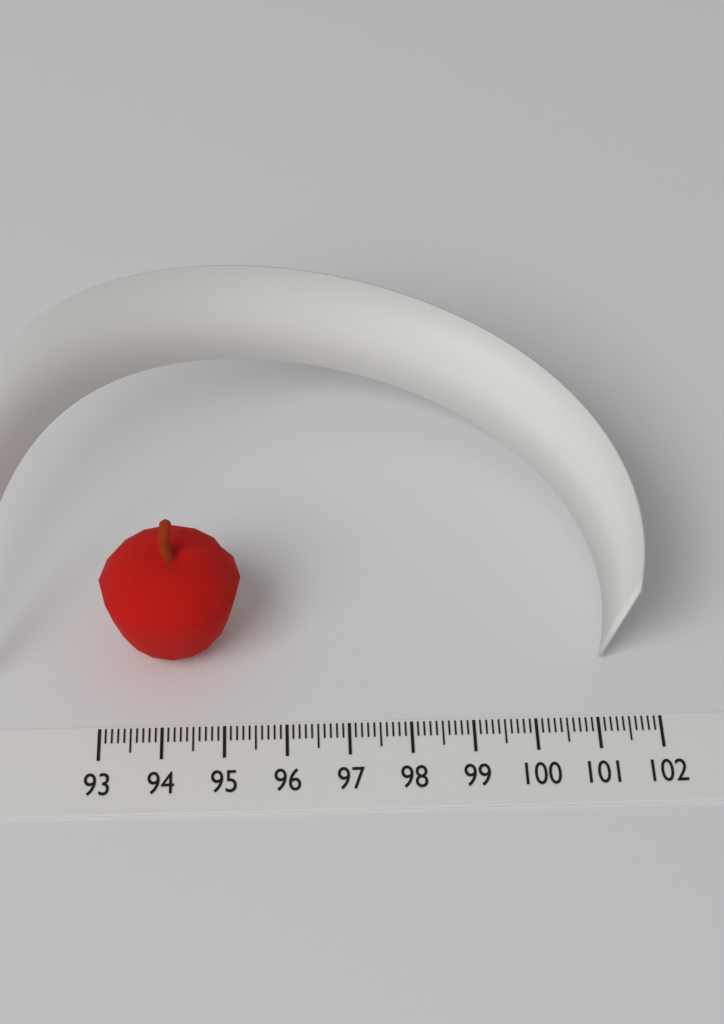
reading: 95.3 (no unit)
